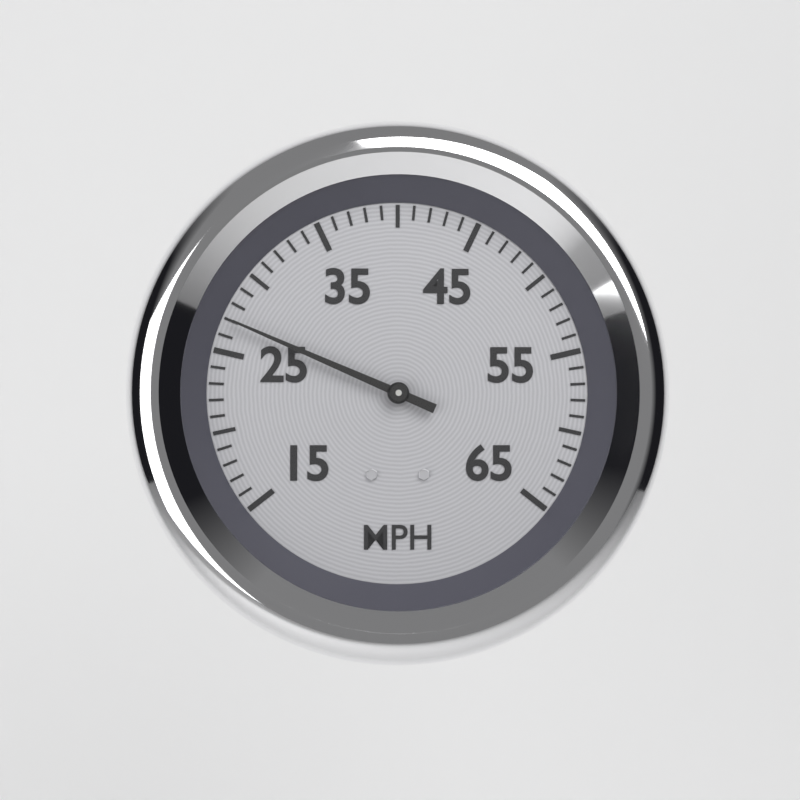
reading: 27 MPH
